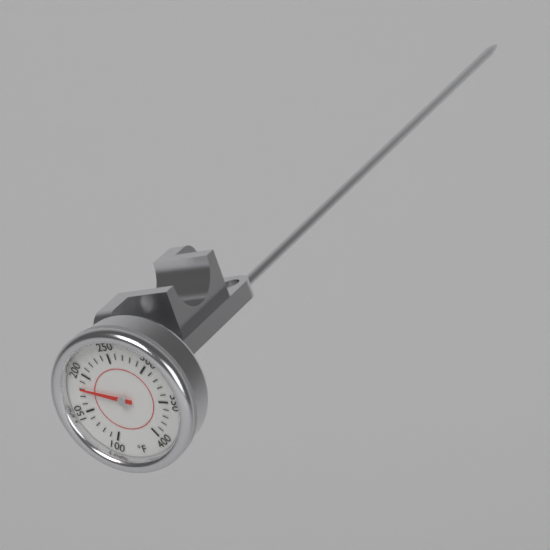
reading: 180 °F
